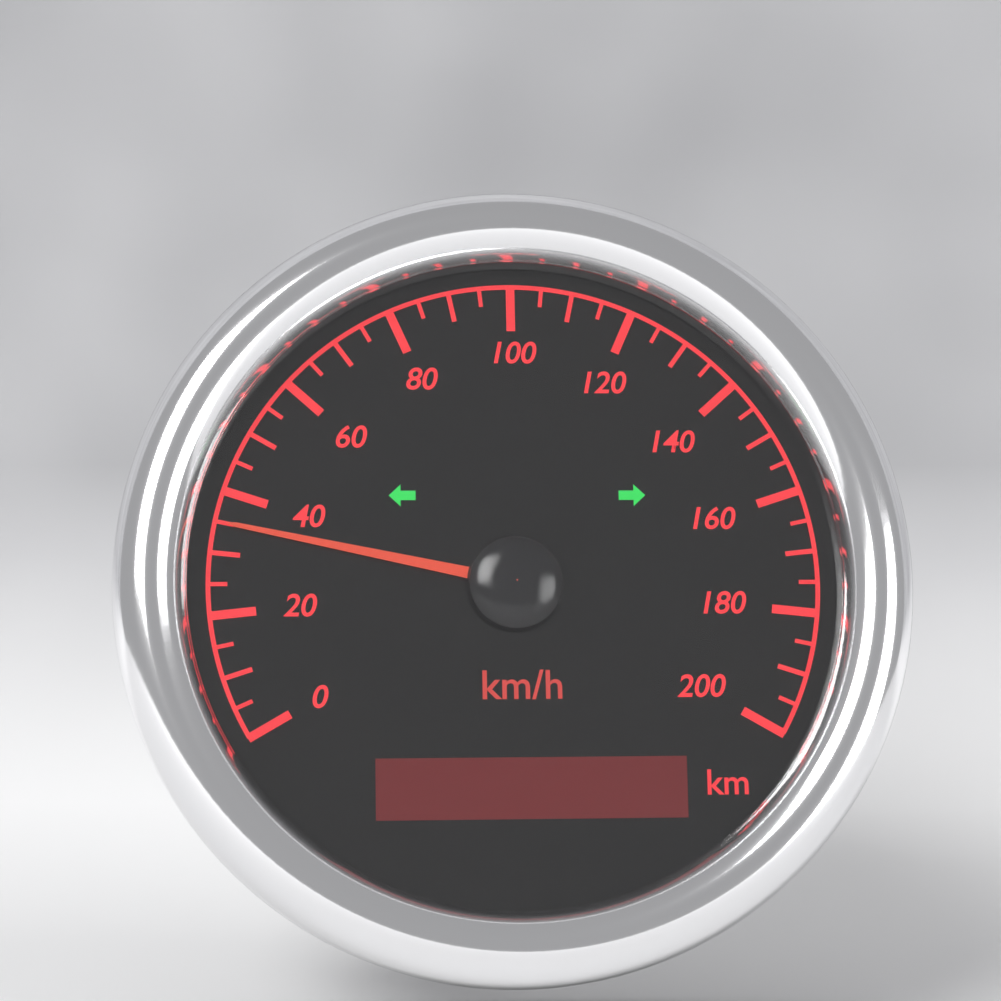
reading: 35 km/h
